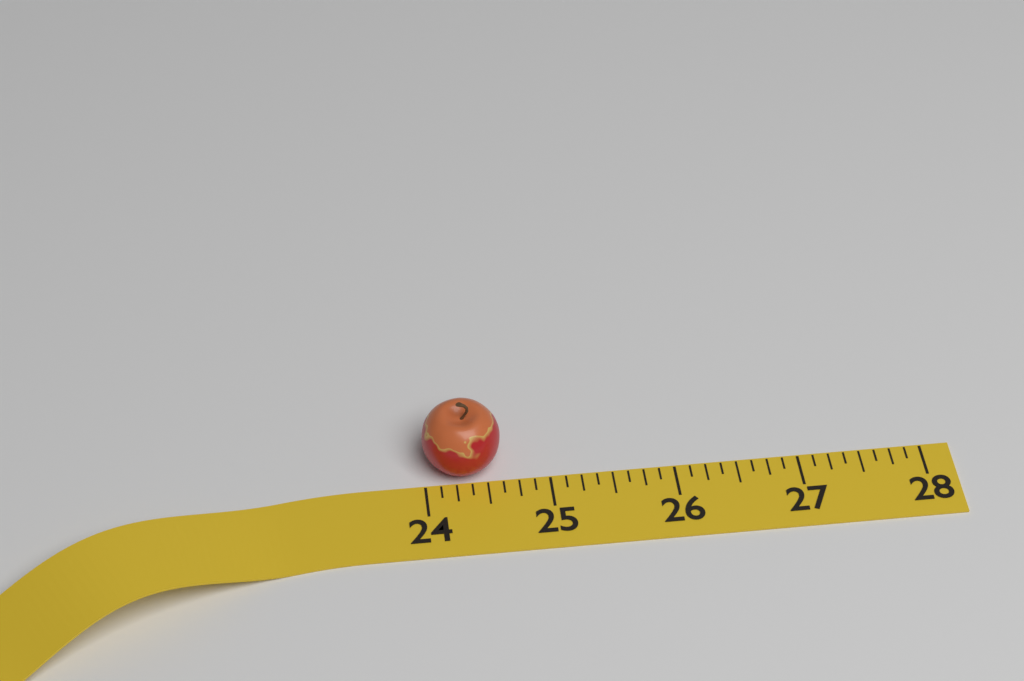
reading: 24.625 (no unit)
